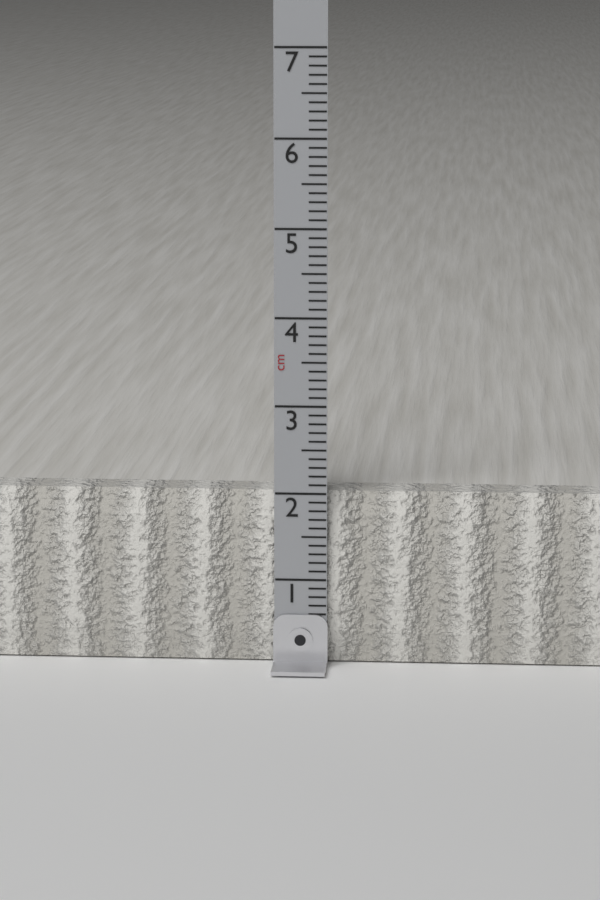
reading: 2.0 cm
